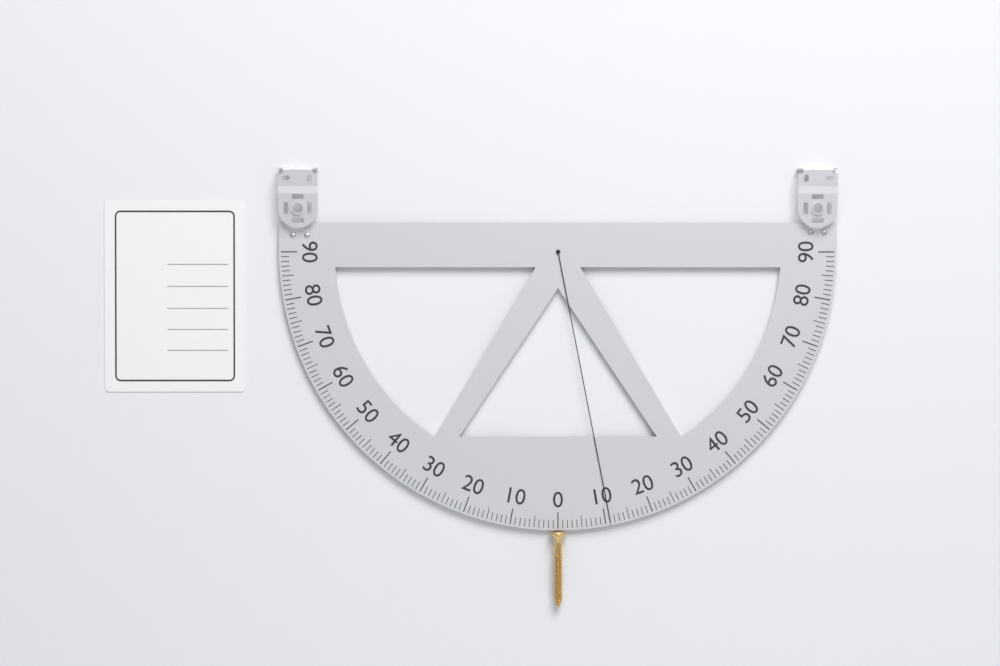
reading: 11 (no unit)
